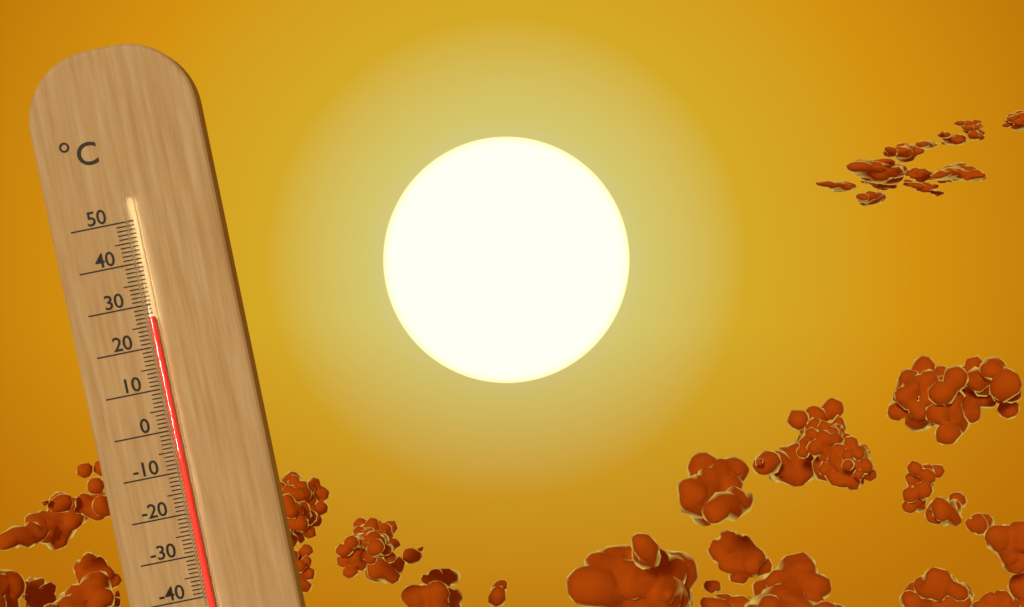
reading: 27 °C
